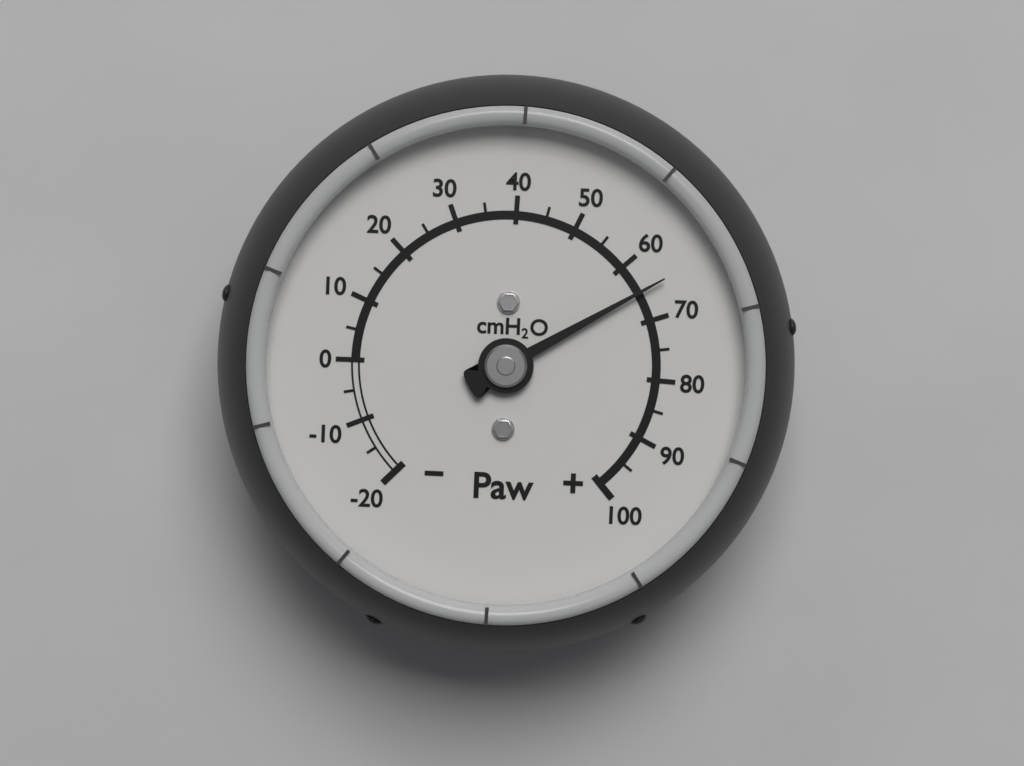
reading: 65 cmH2O
